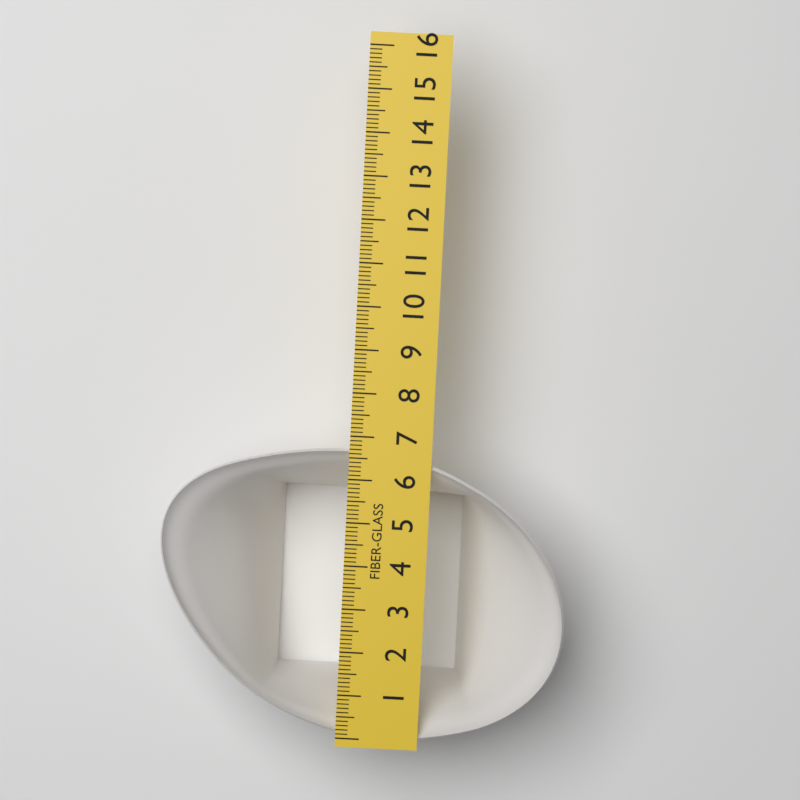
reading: 6.7 (no unit)
